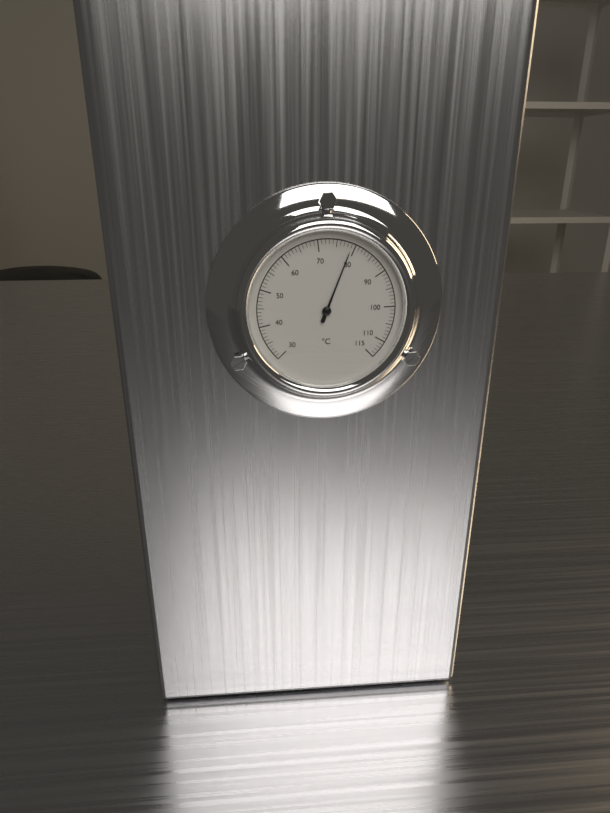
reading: 79 °C
